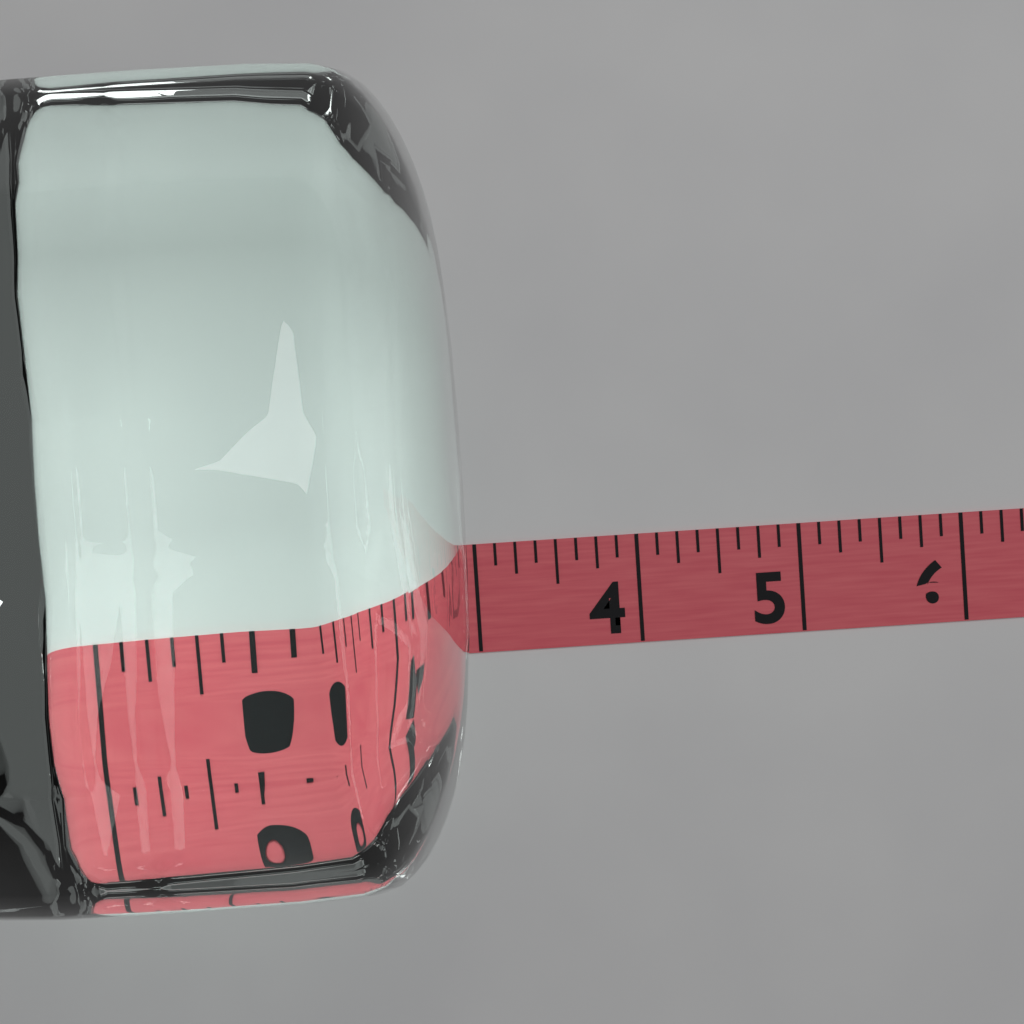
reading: 3.000 (no unit)
